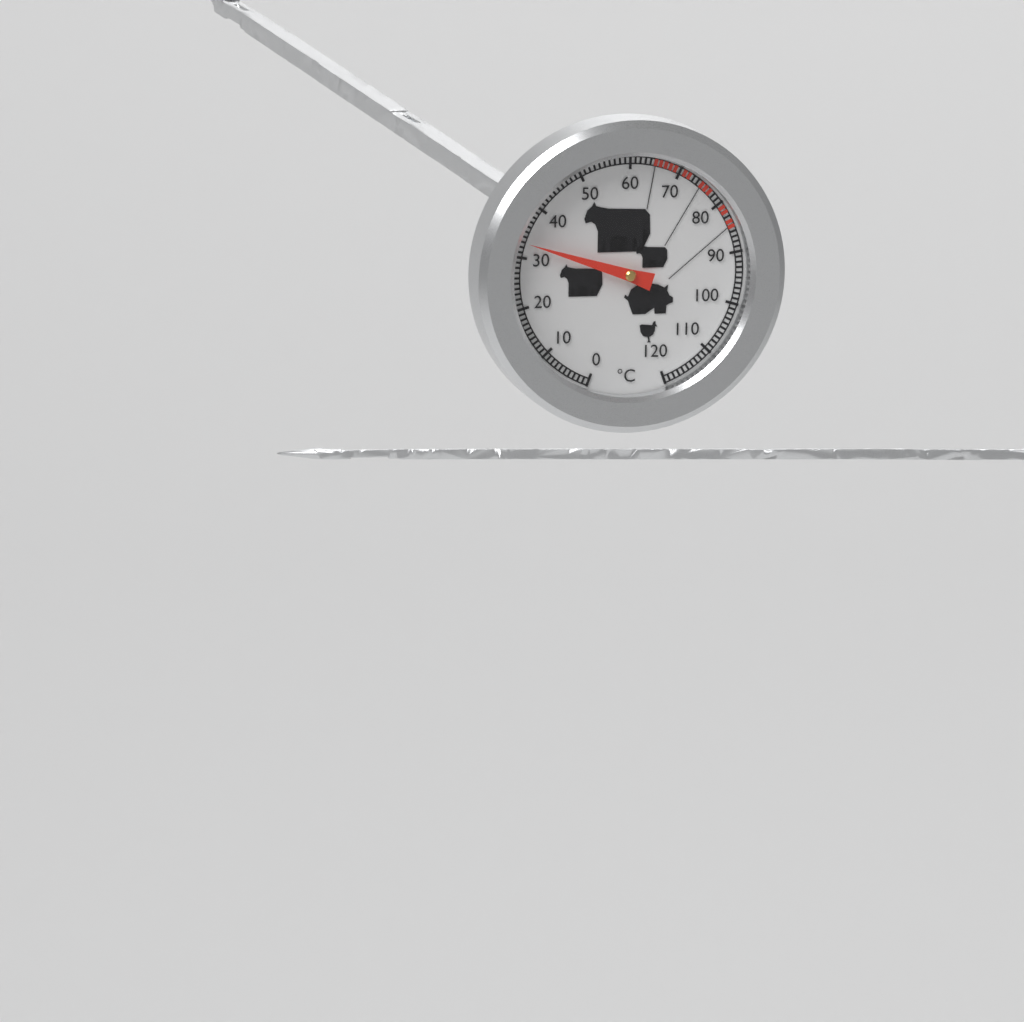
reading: 33 °C
